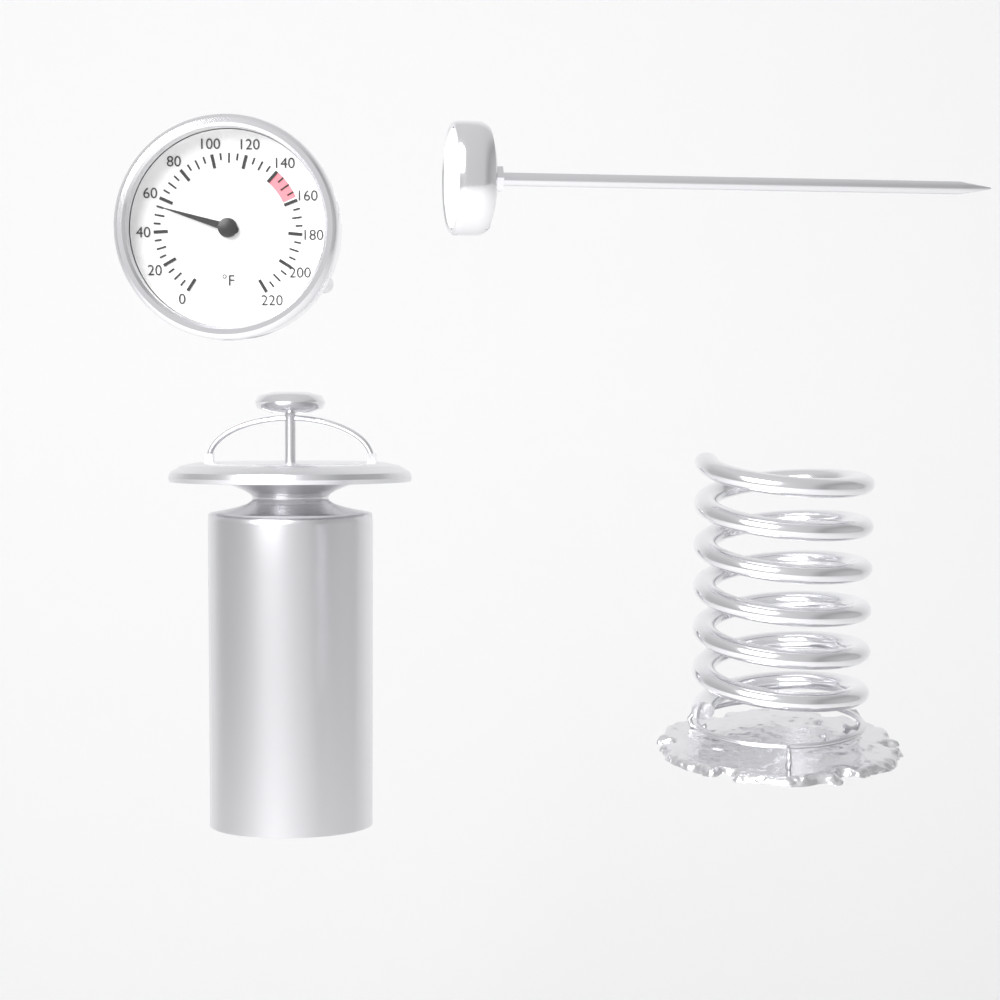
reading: 55 °F
